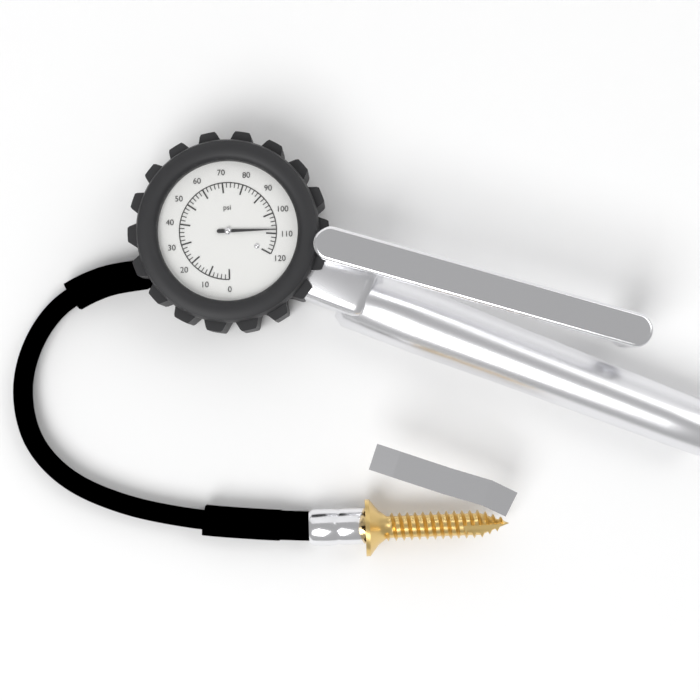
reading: 108 psi
